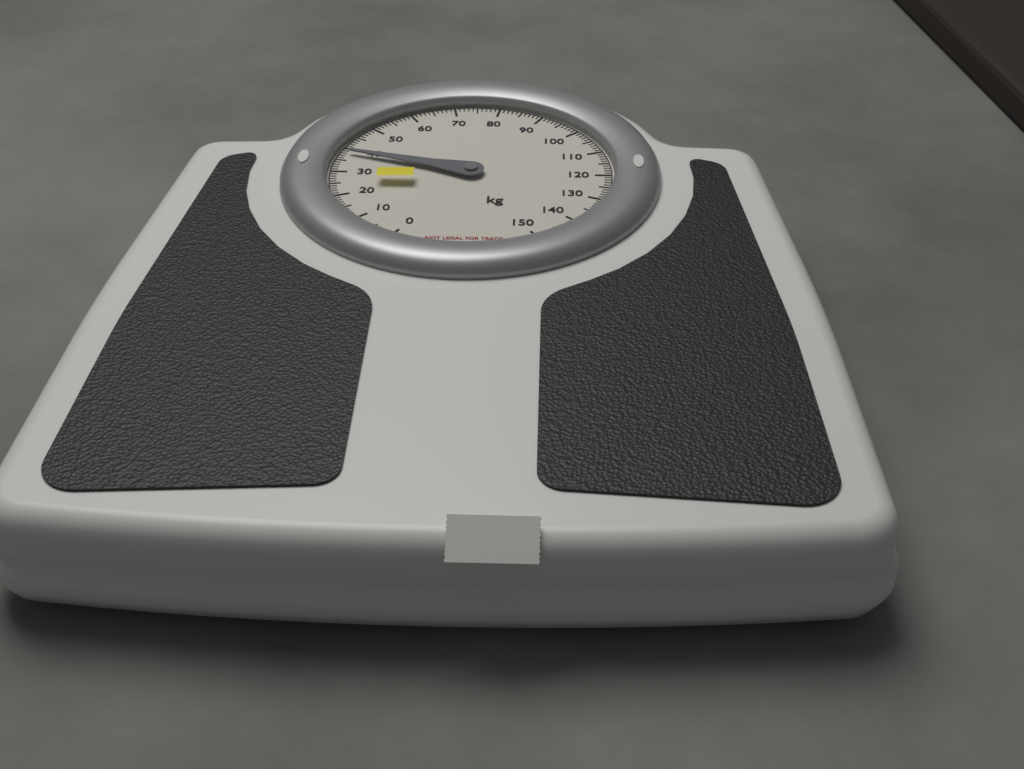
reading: 38 kg
